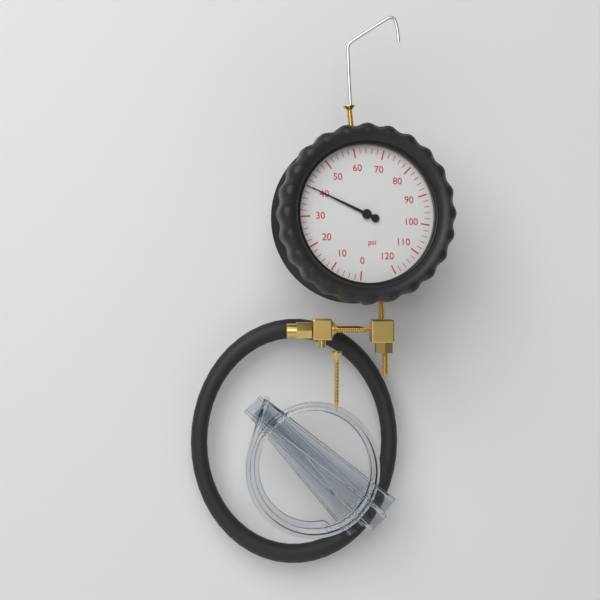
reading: 40 psi
